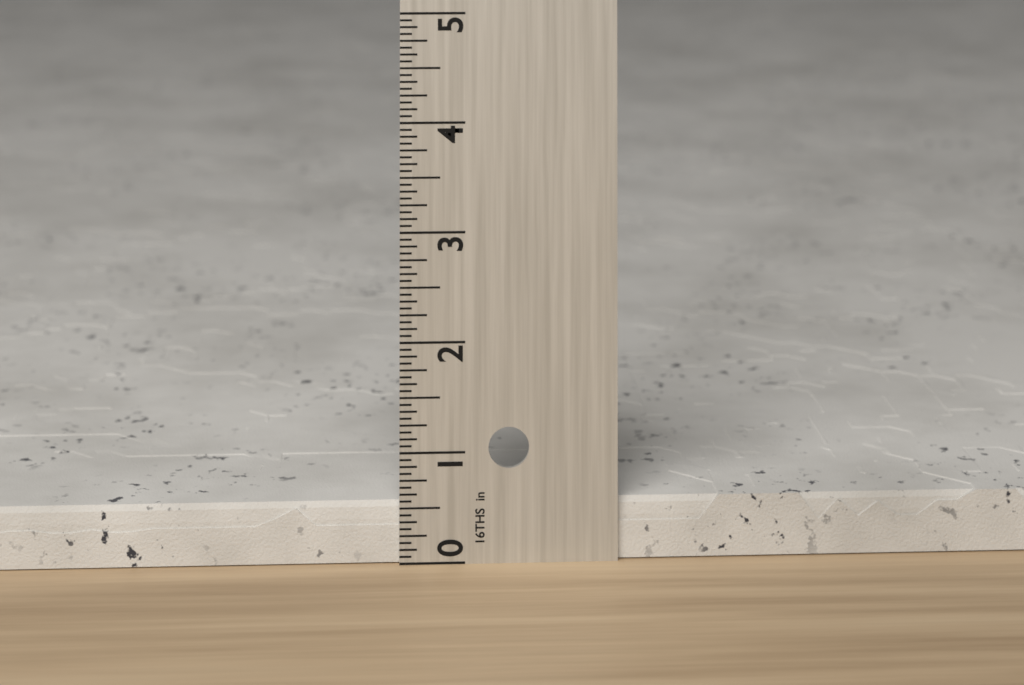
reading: 0.5625 in
